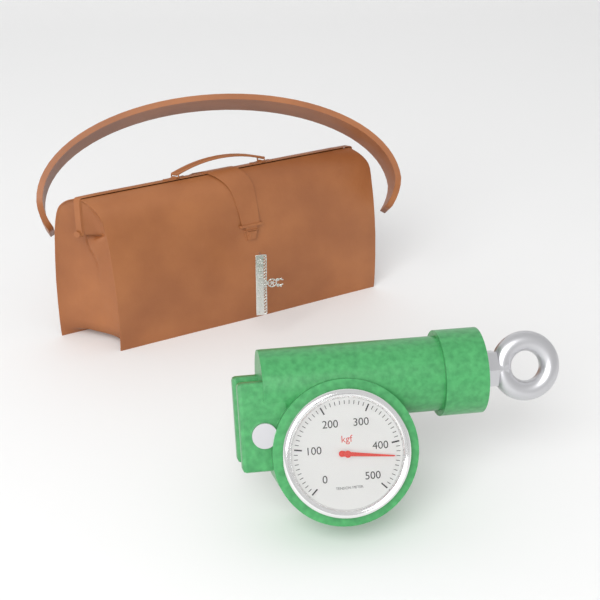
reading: 430 kgf
